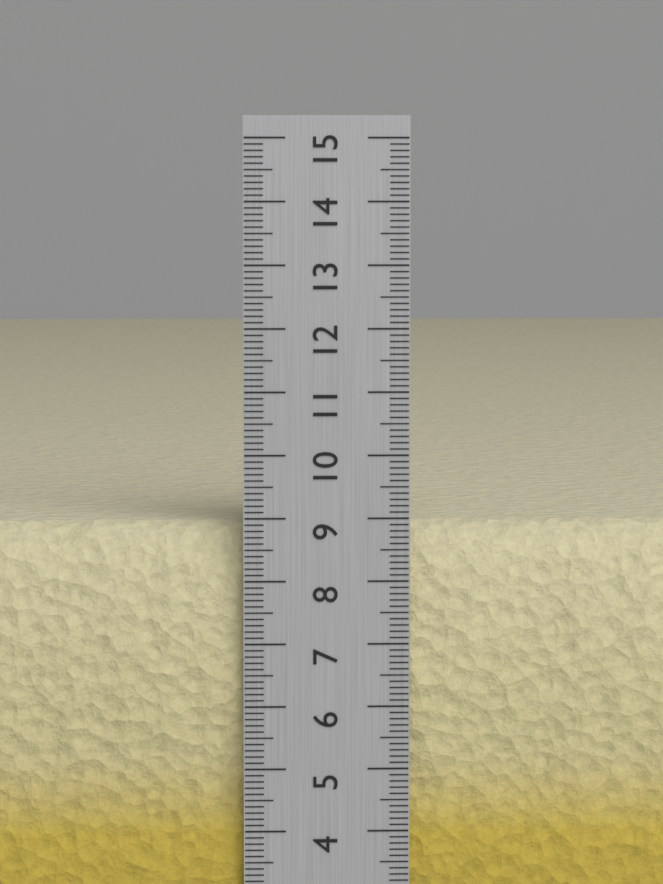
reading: 8.9 cm
